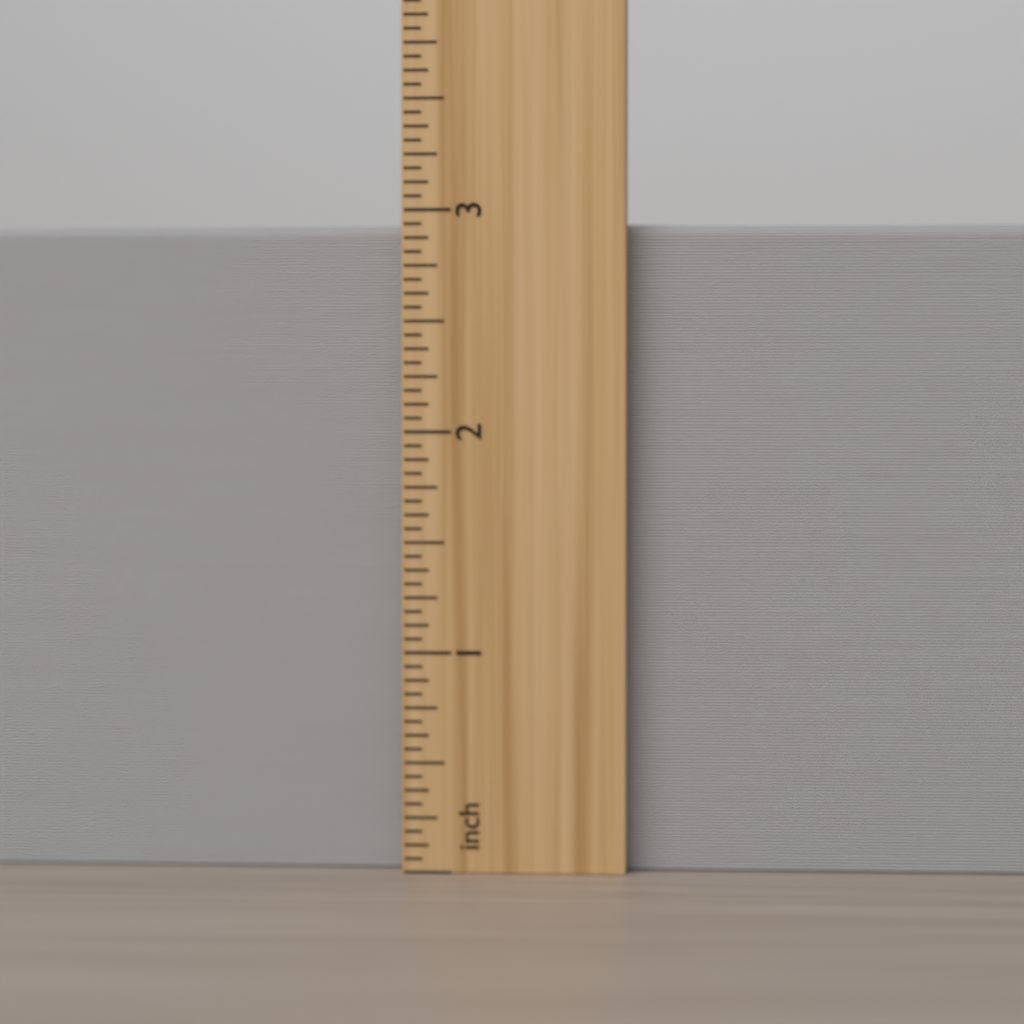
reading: 2.9375 inch
